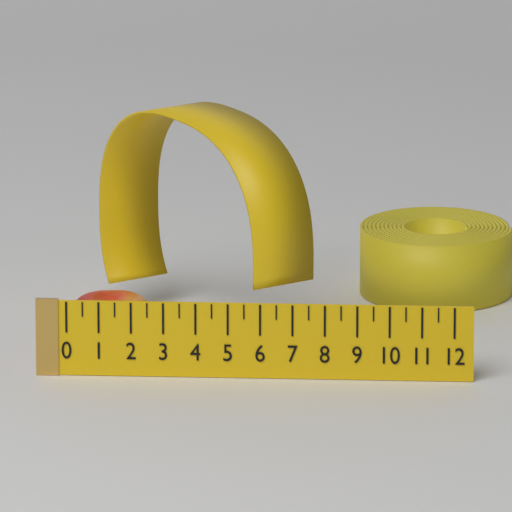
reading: 2.5 (no unit)
